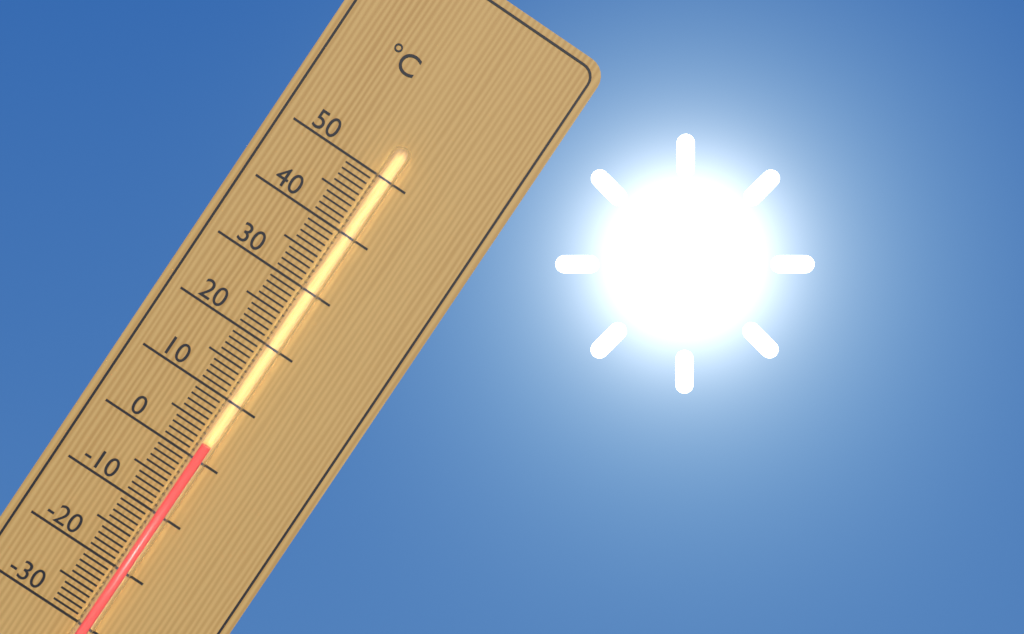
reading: 3 °C
